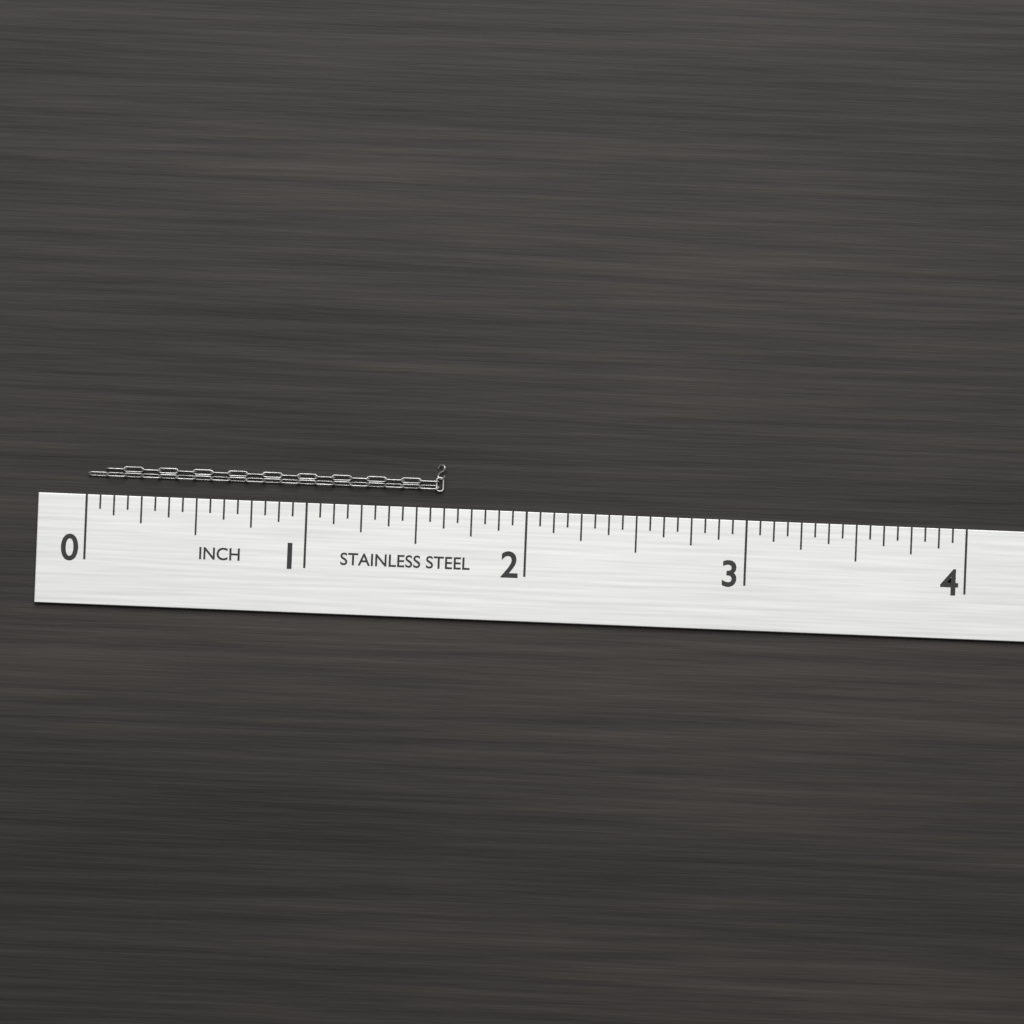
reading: 1.6250 in
